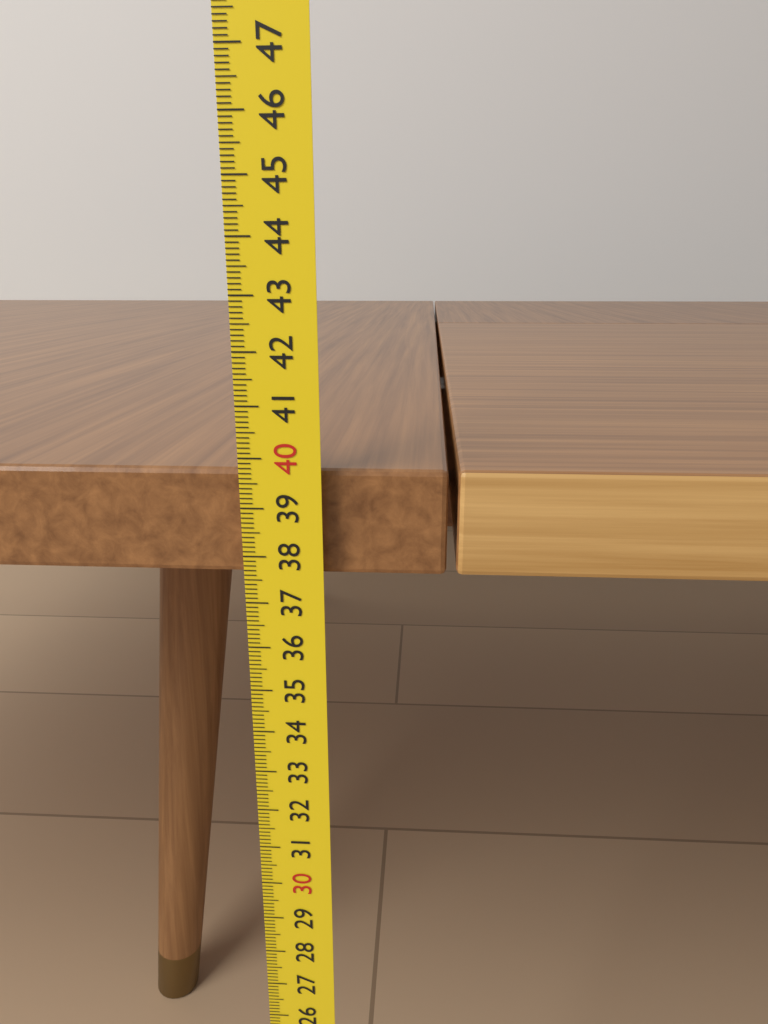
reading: 39.7 cm
